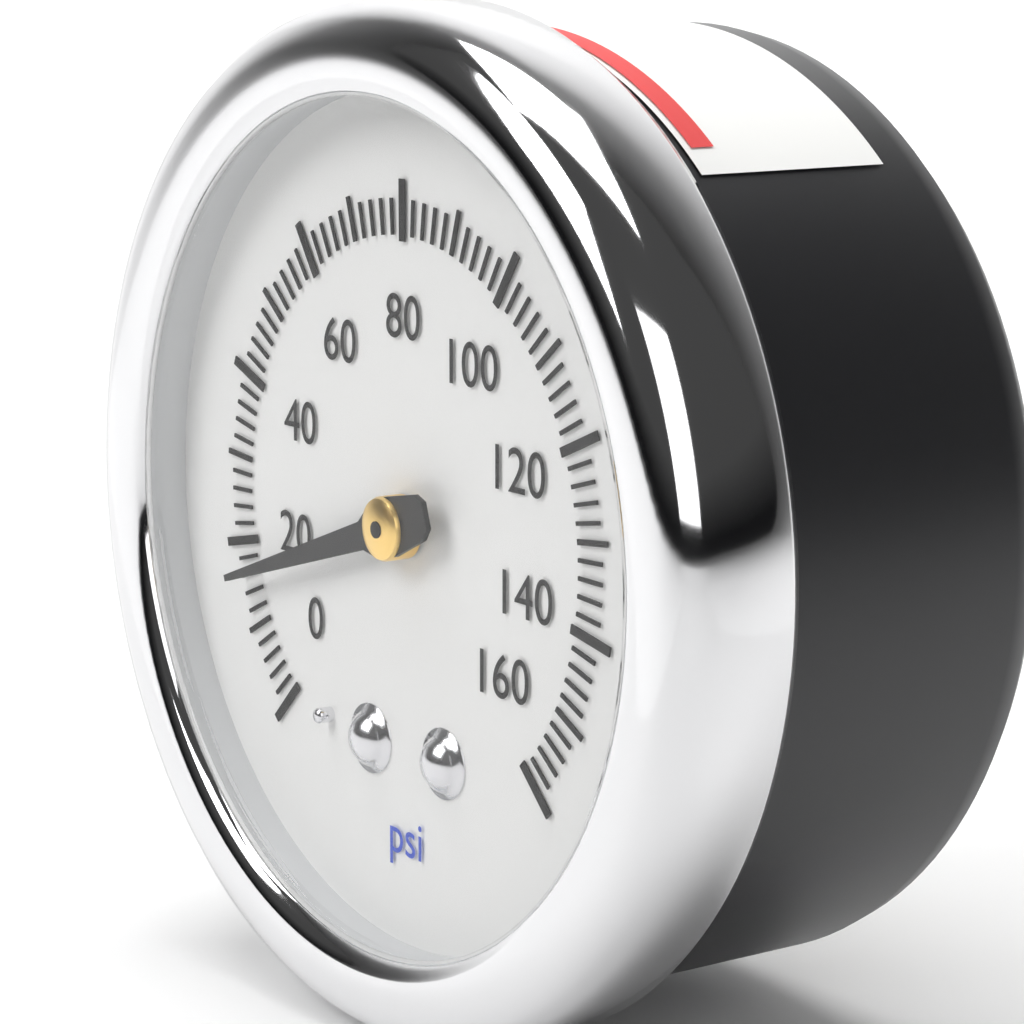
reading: 16 psi
